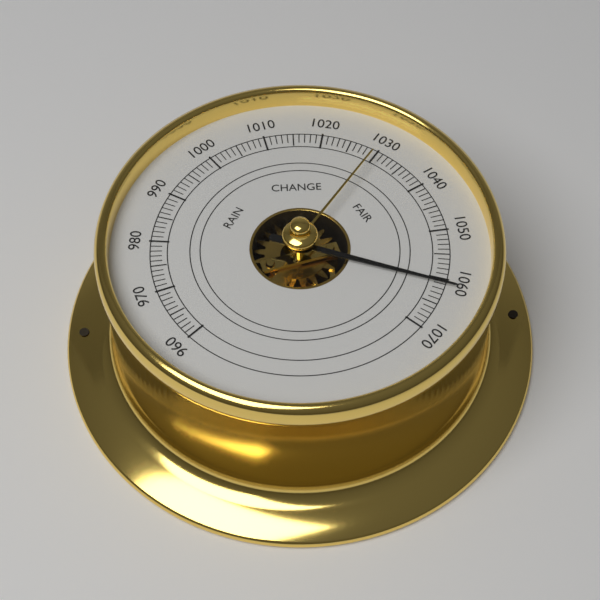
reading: 1061 (no unit)
